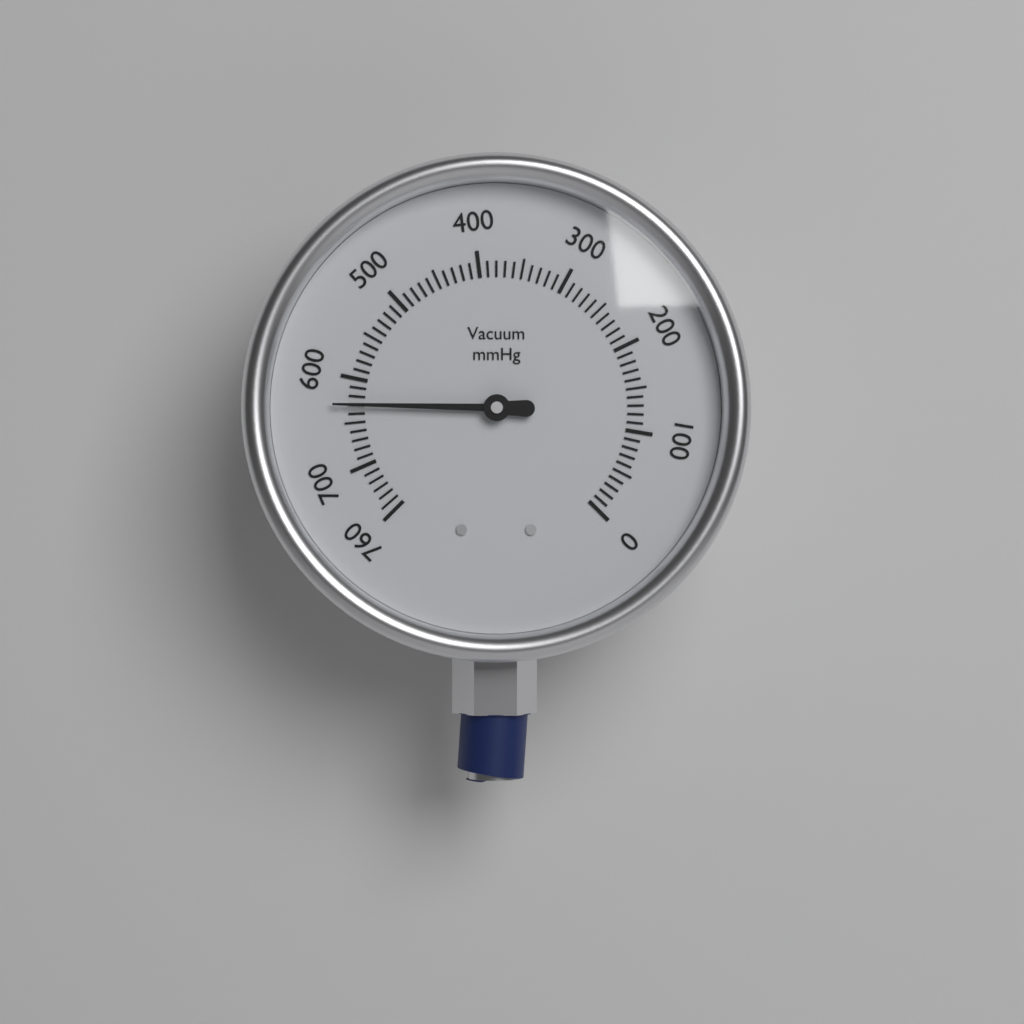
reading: 630 mmHg
